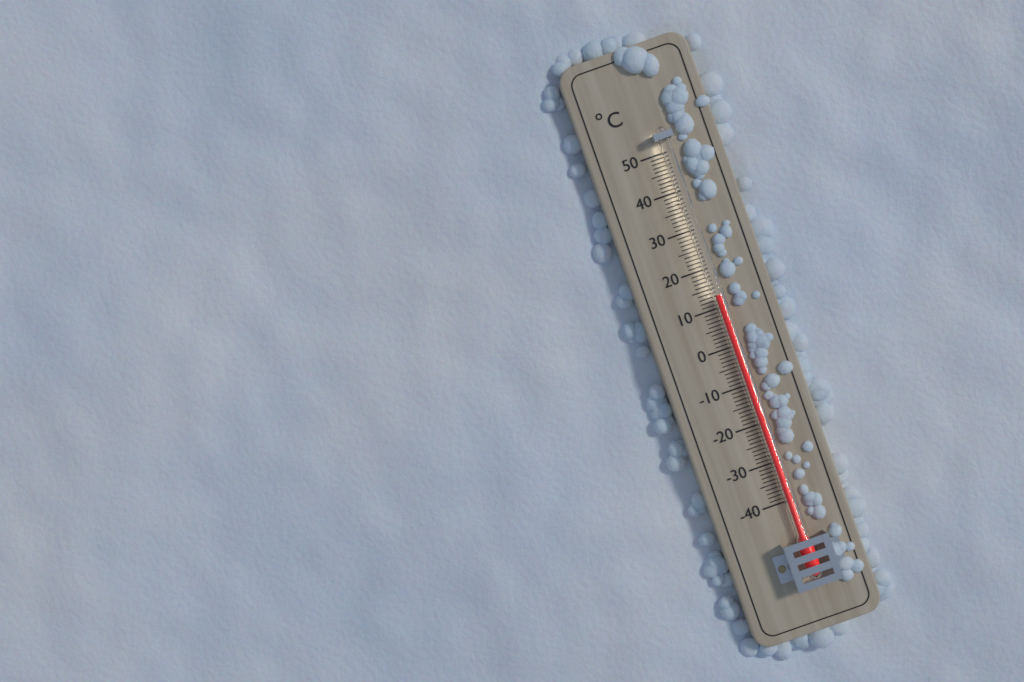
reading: 13 °C
